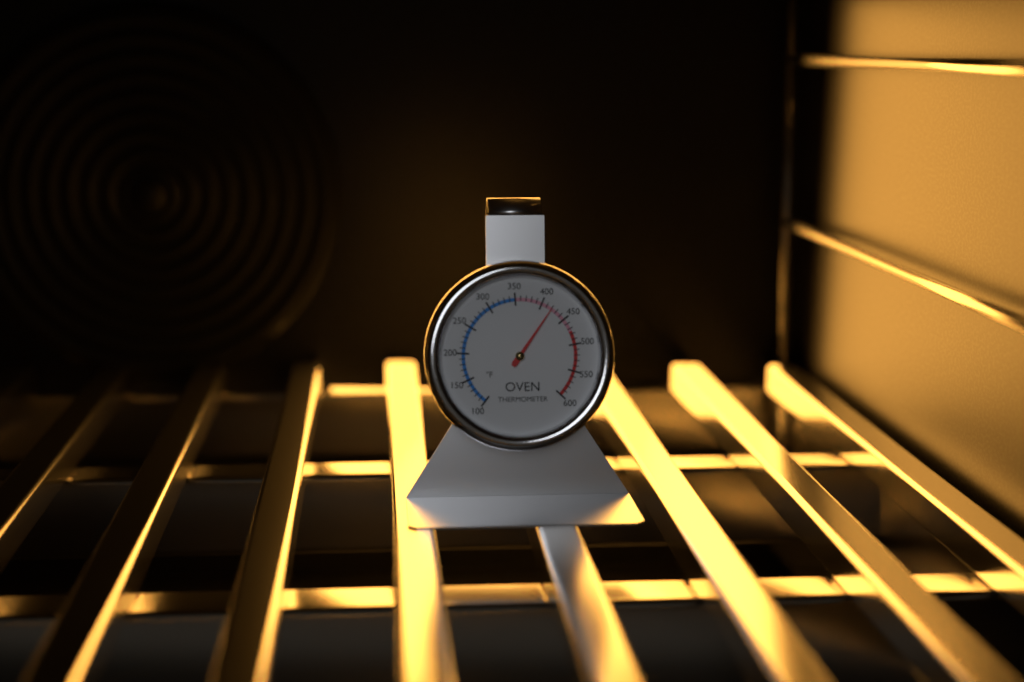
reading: 420 °F
